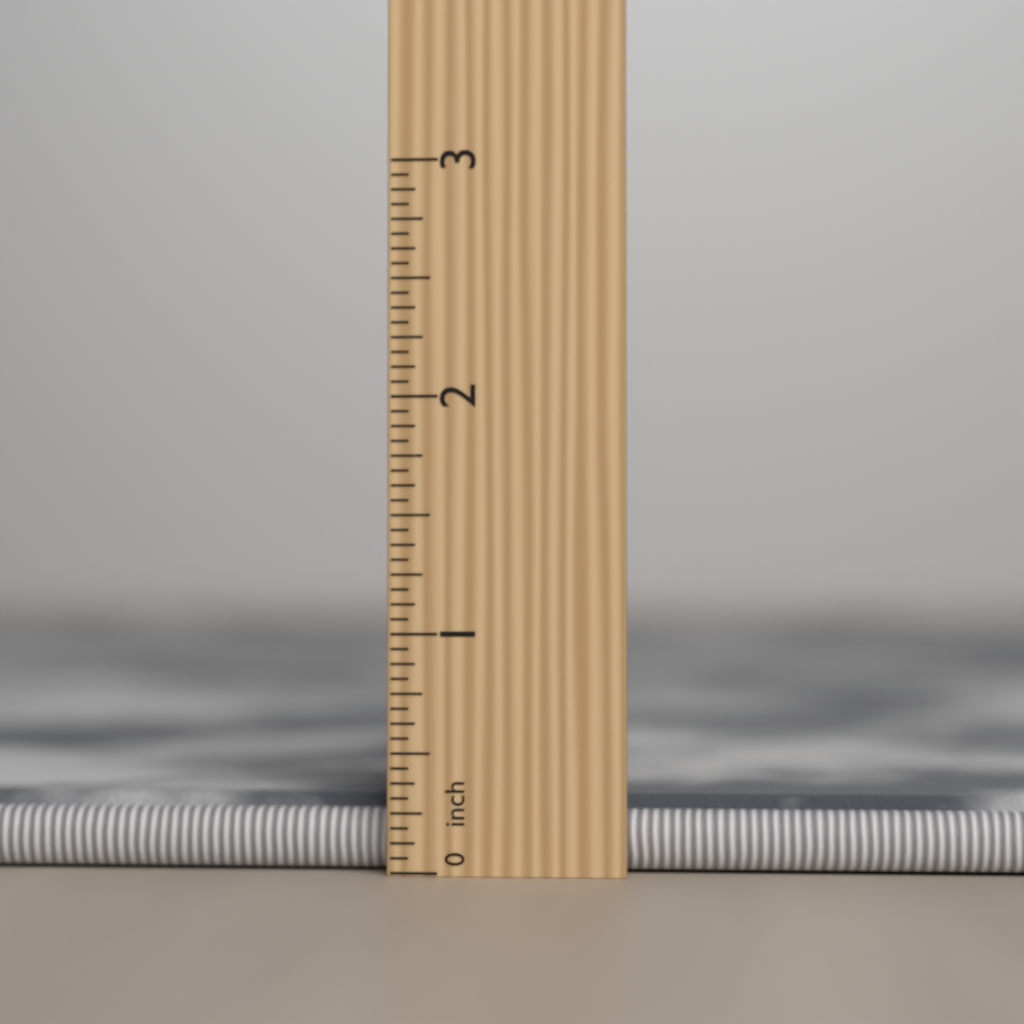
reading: 0.3125 in
